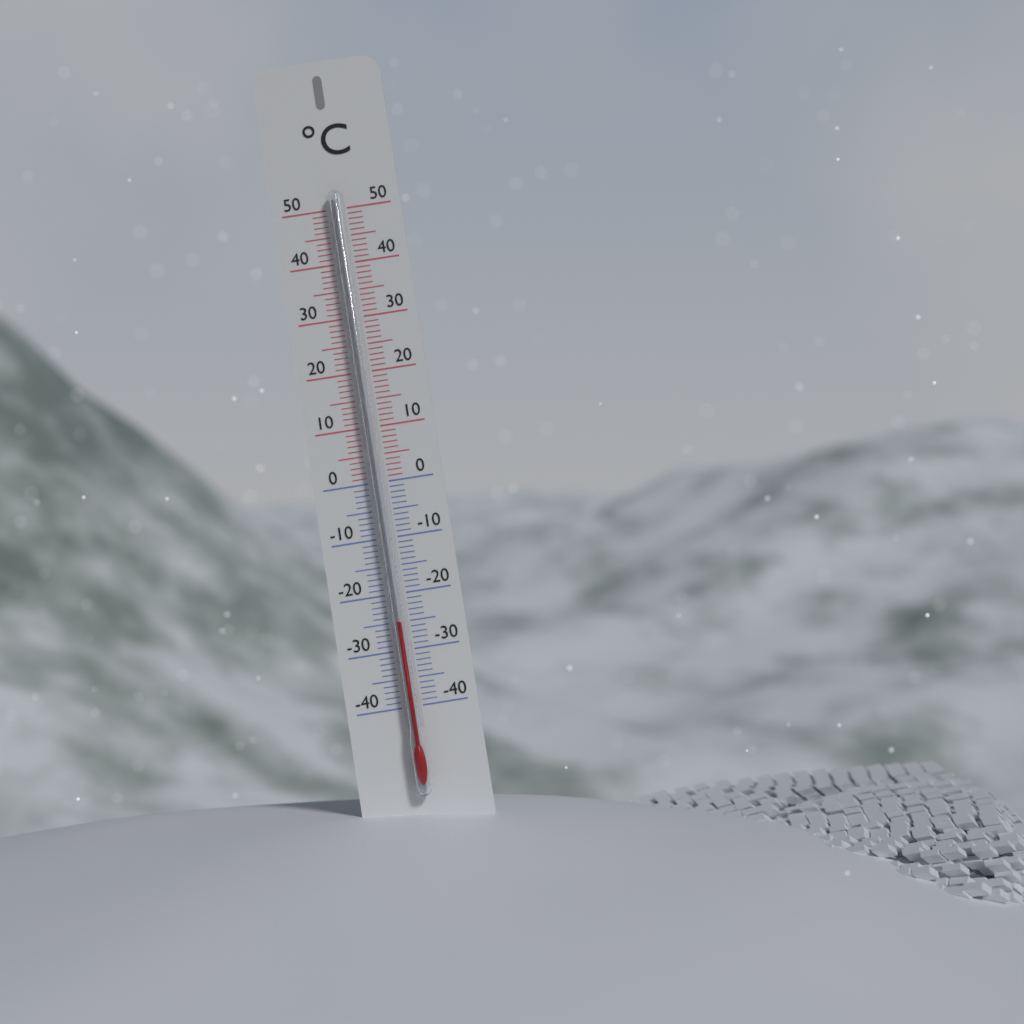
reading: -25 °C
